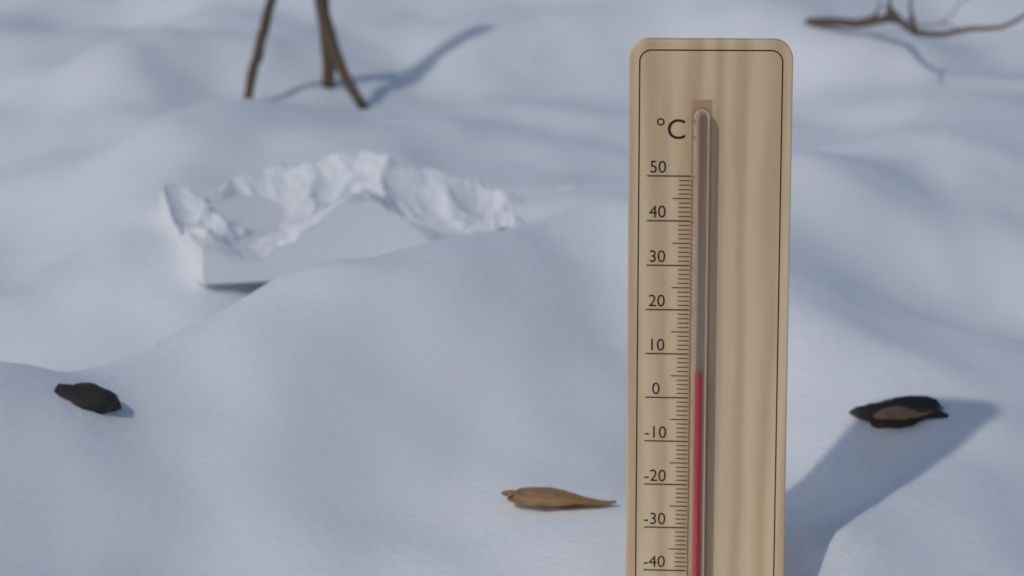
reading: 6 °C
